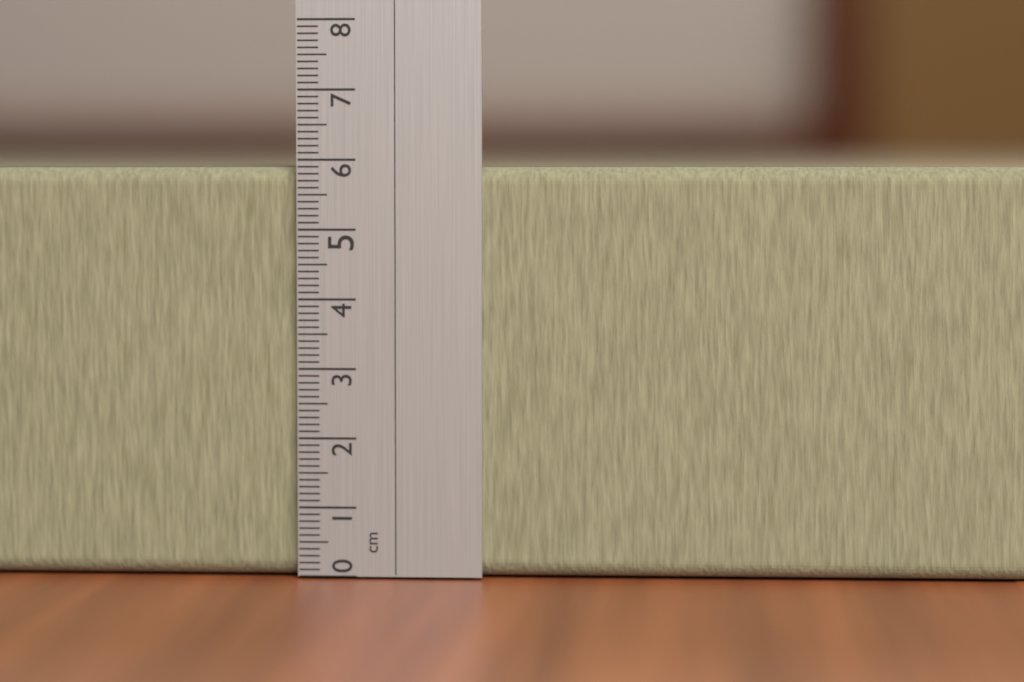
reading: 5.9 cm
